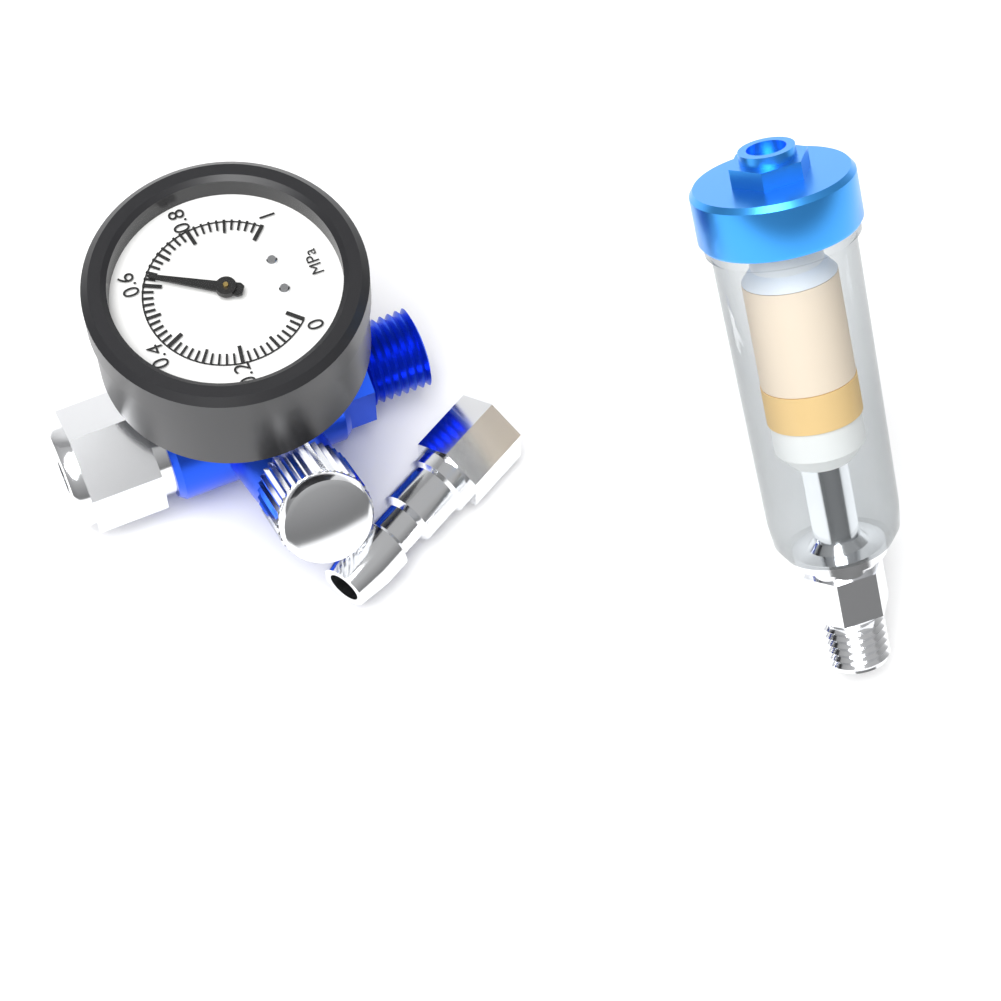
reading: 0.62 MPa
